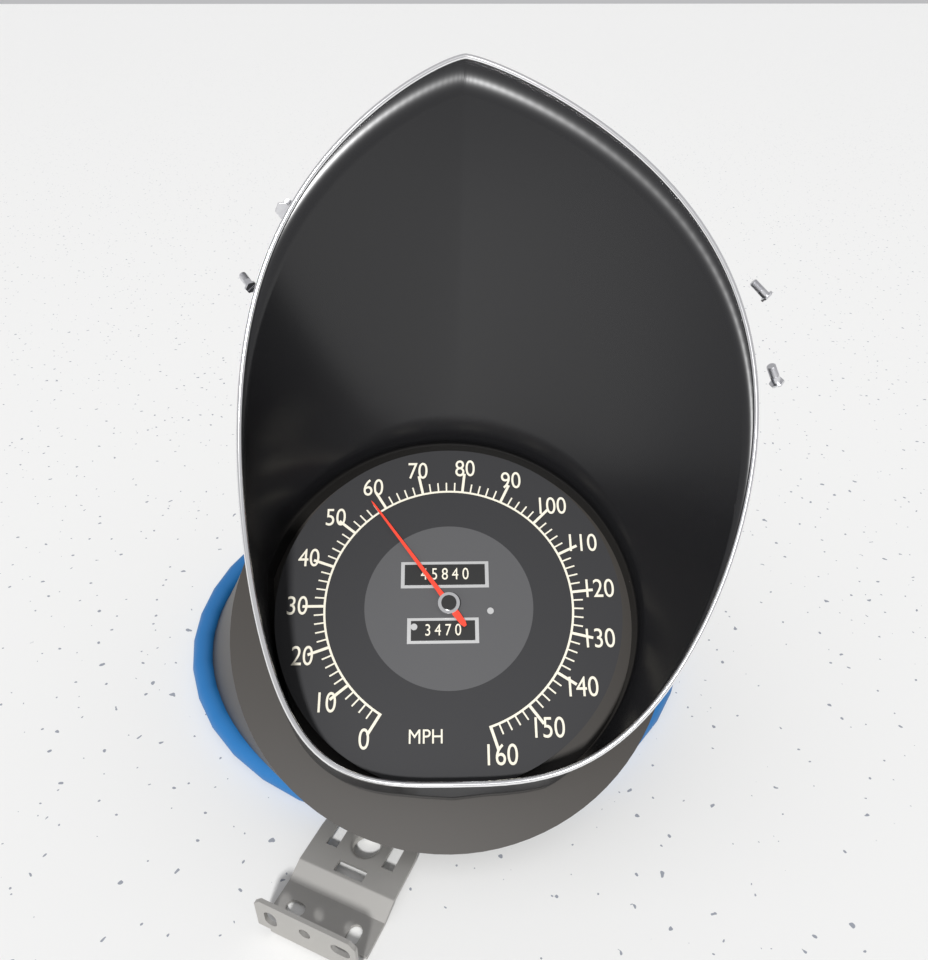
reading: 58 MPH
